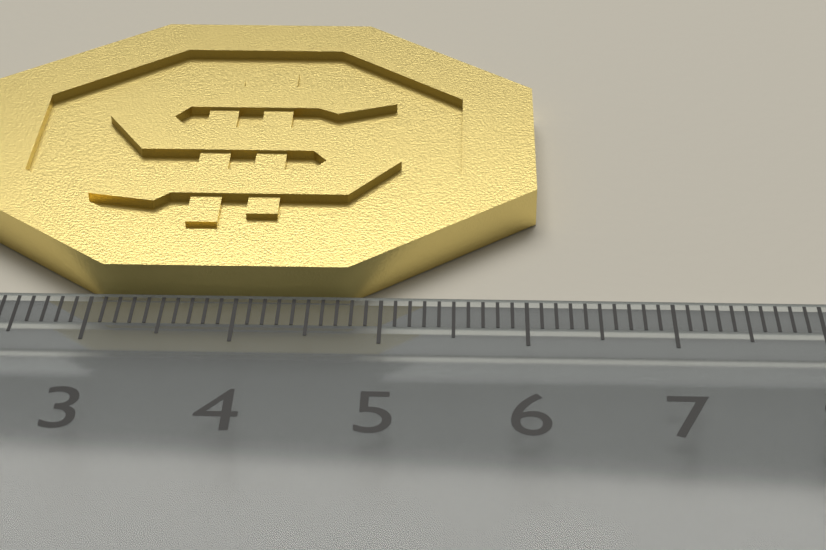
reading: 6.1 cm
